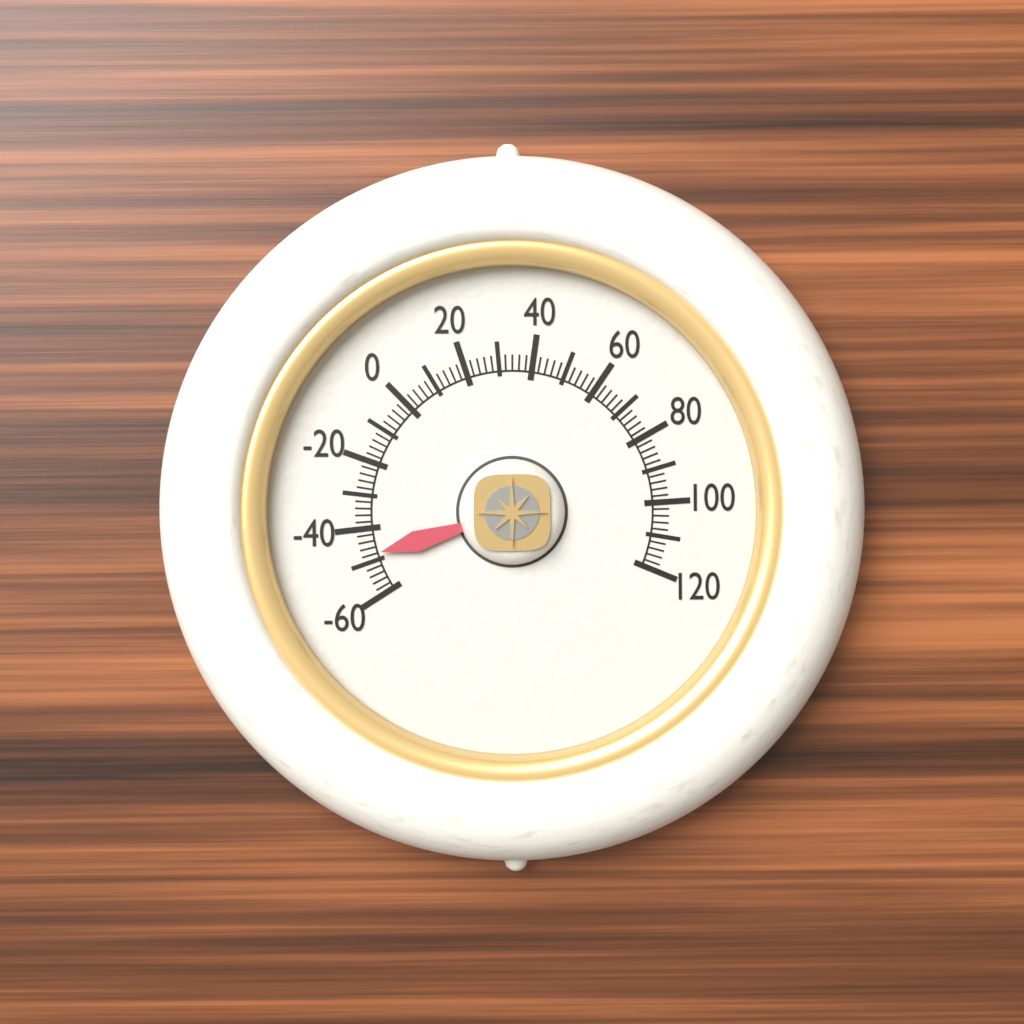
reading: -48 (no unit)
